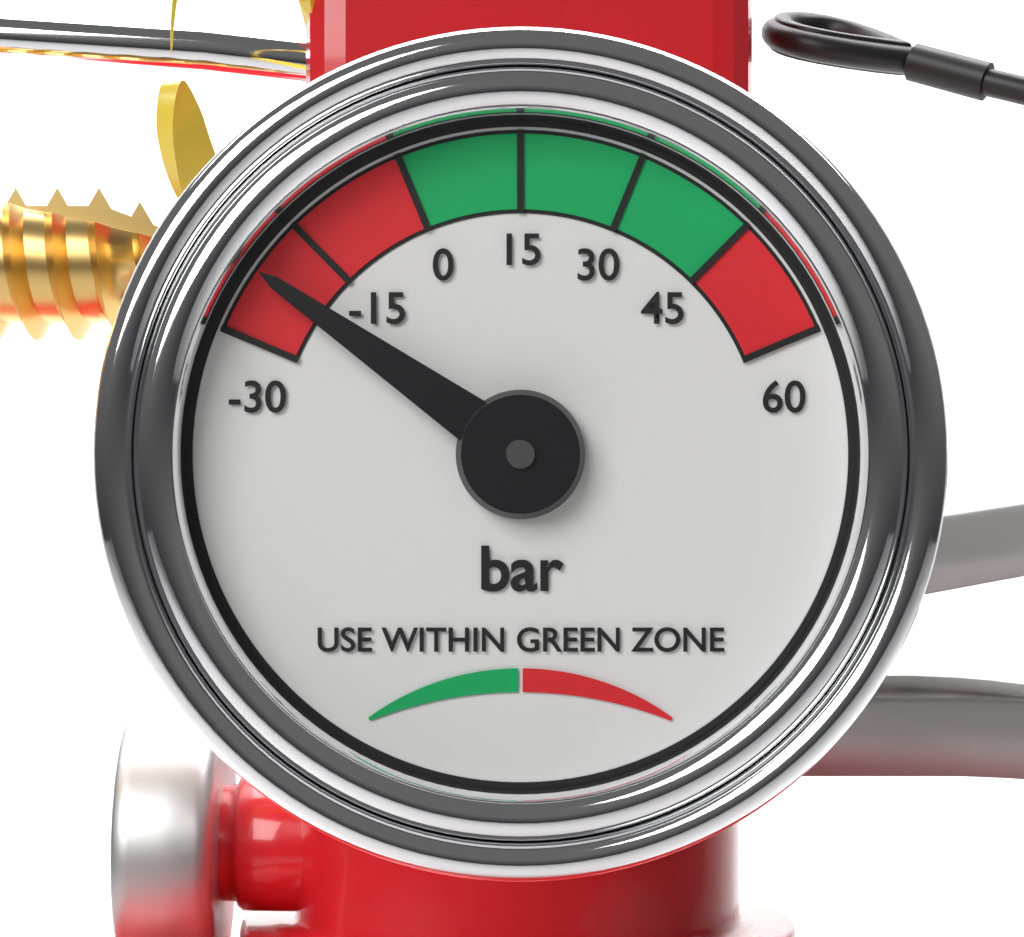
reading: -22 bar
